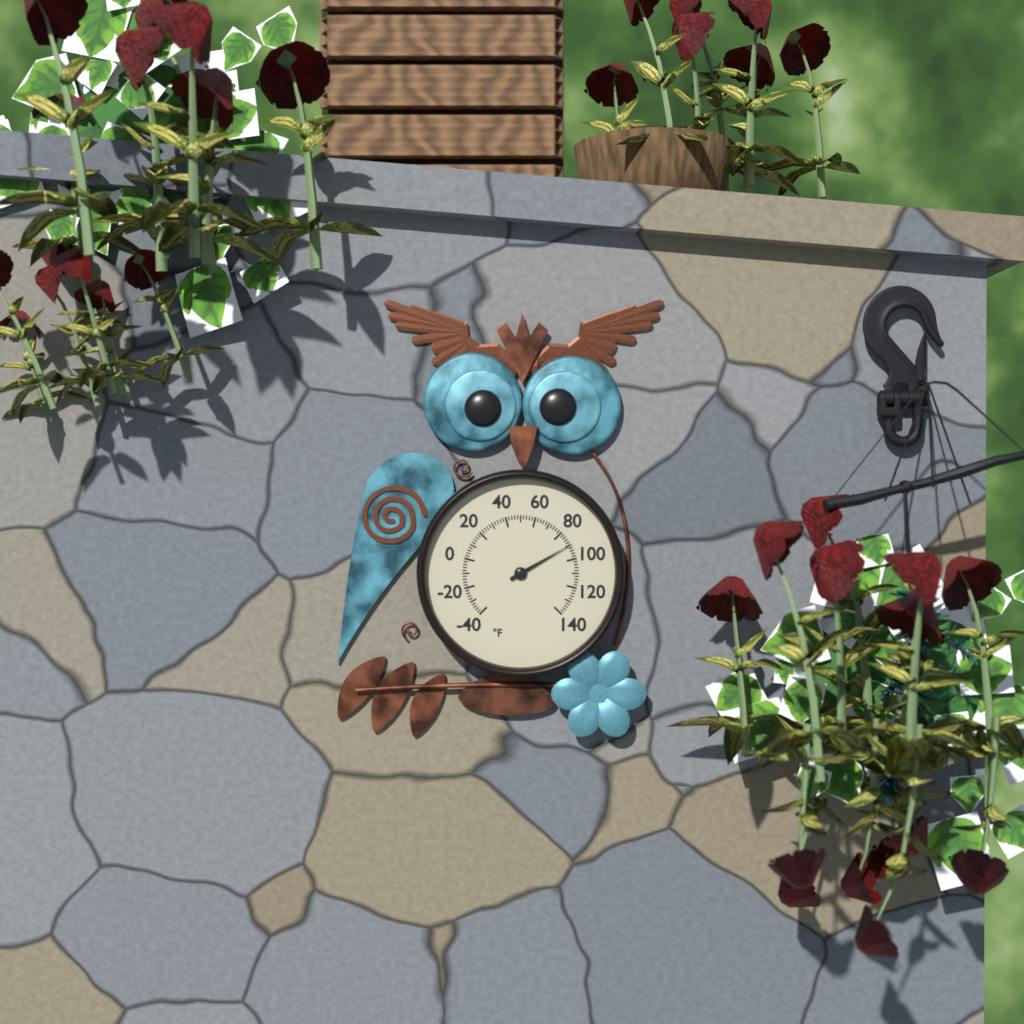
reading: 90 °F
